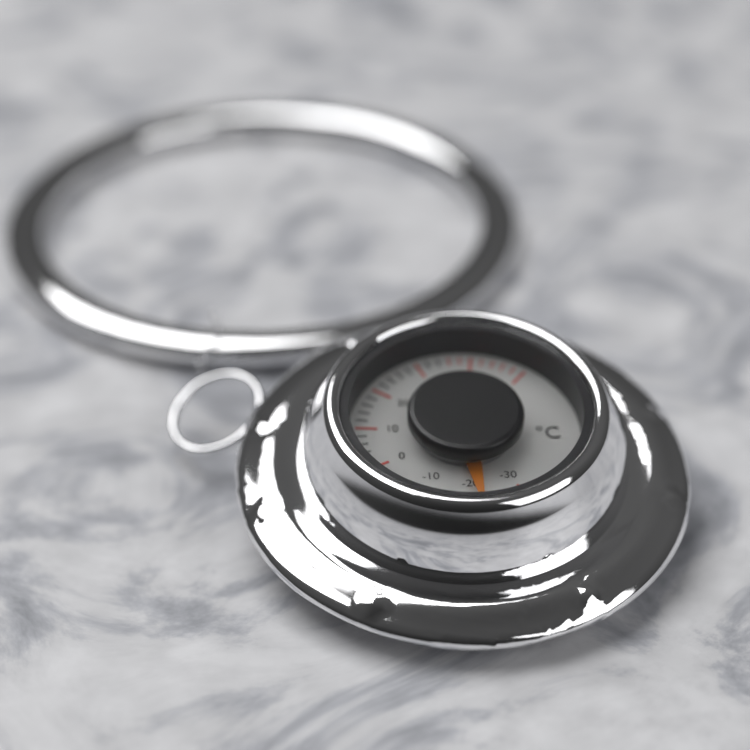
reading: -22 °C
